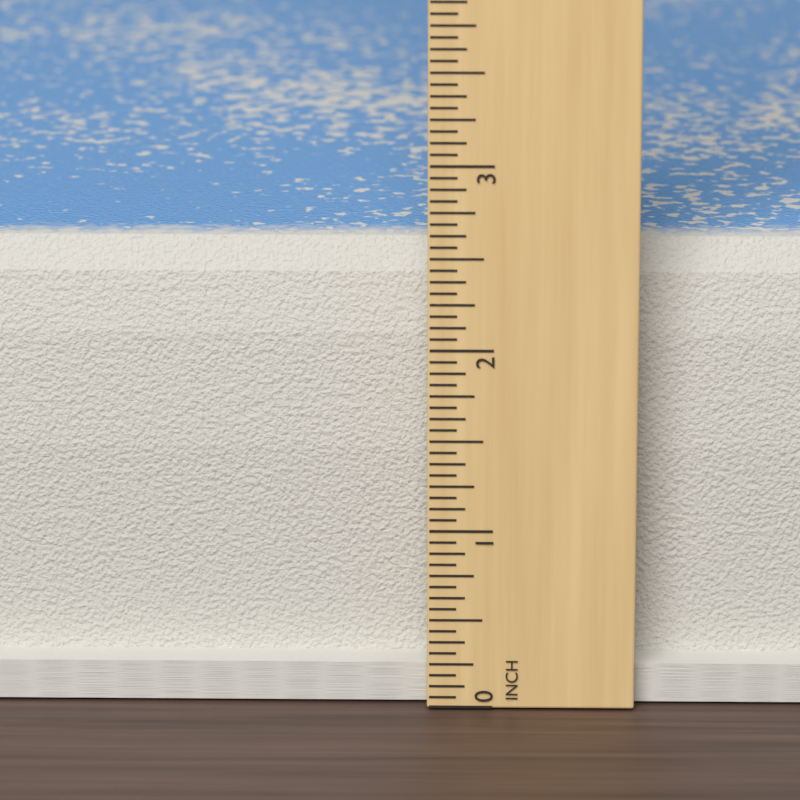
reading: 2.5000 in
